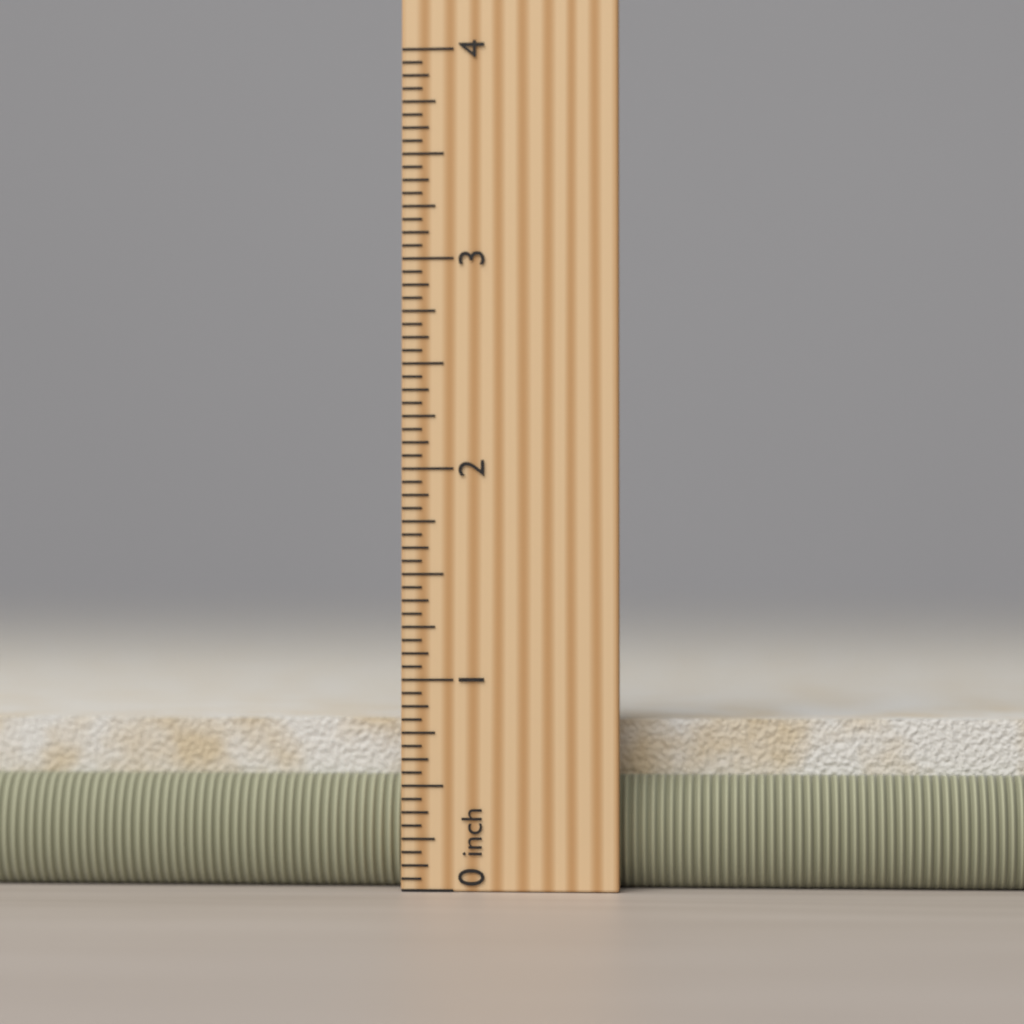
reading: 0.8750 in
